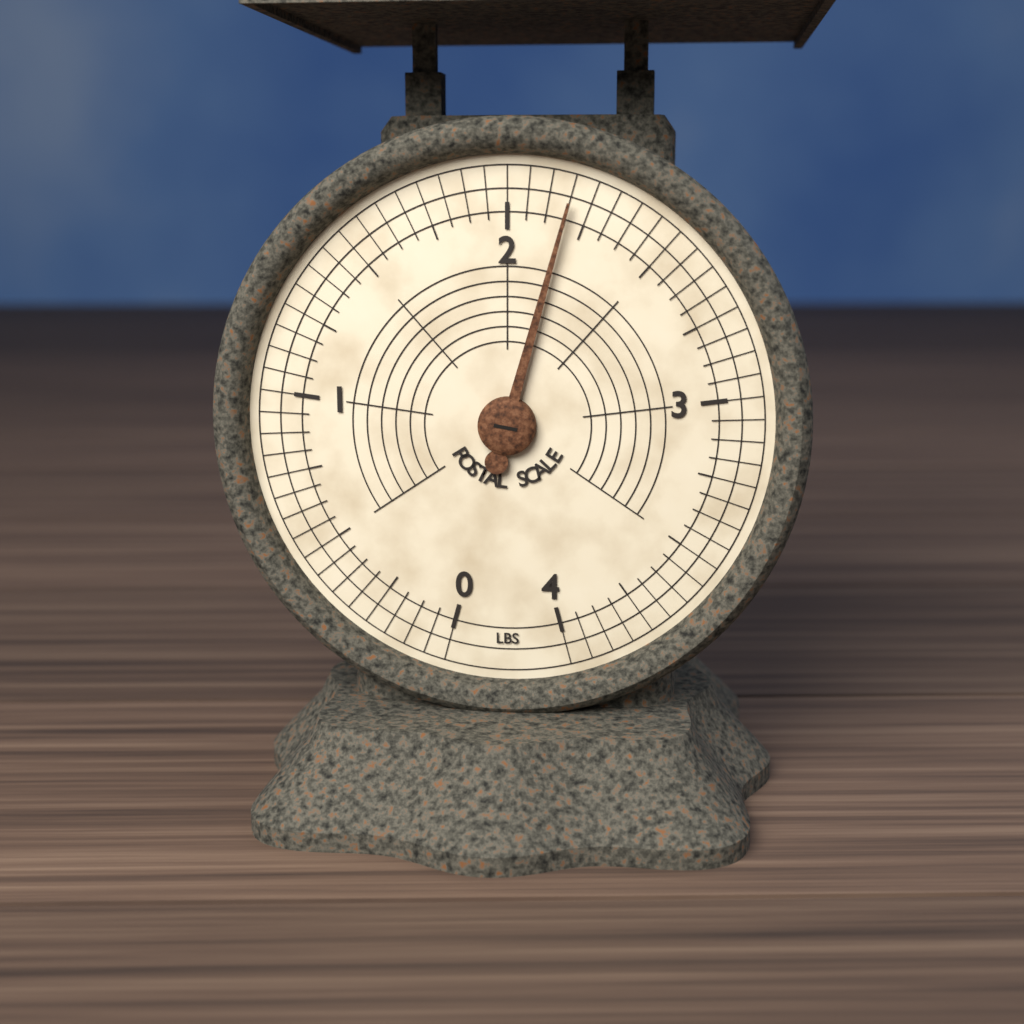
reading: 2.1875 lbs
